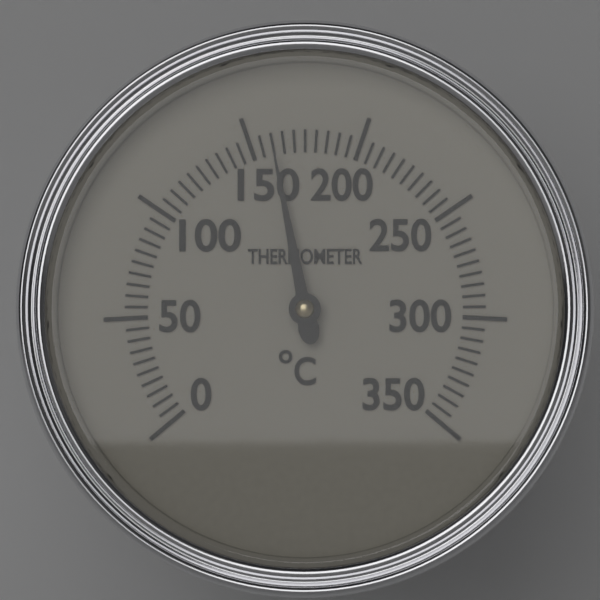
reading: 160 °C
